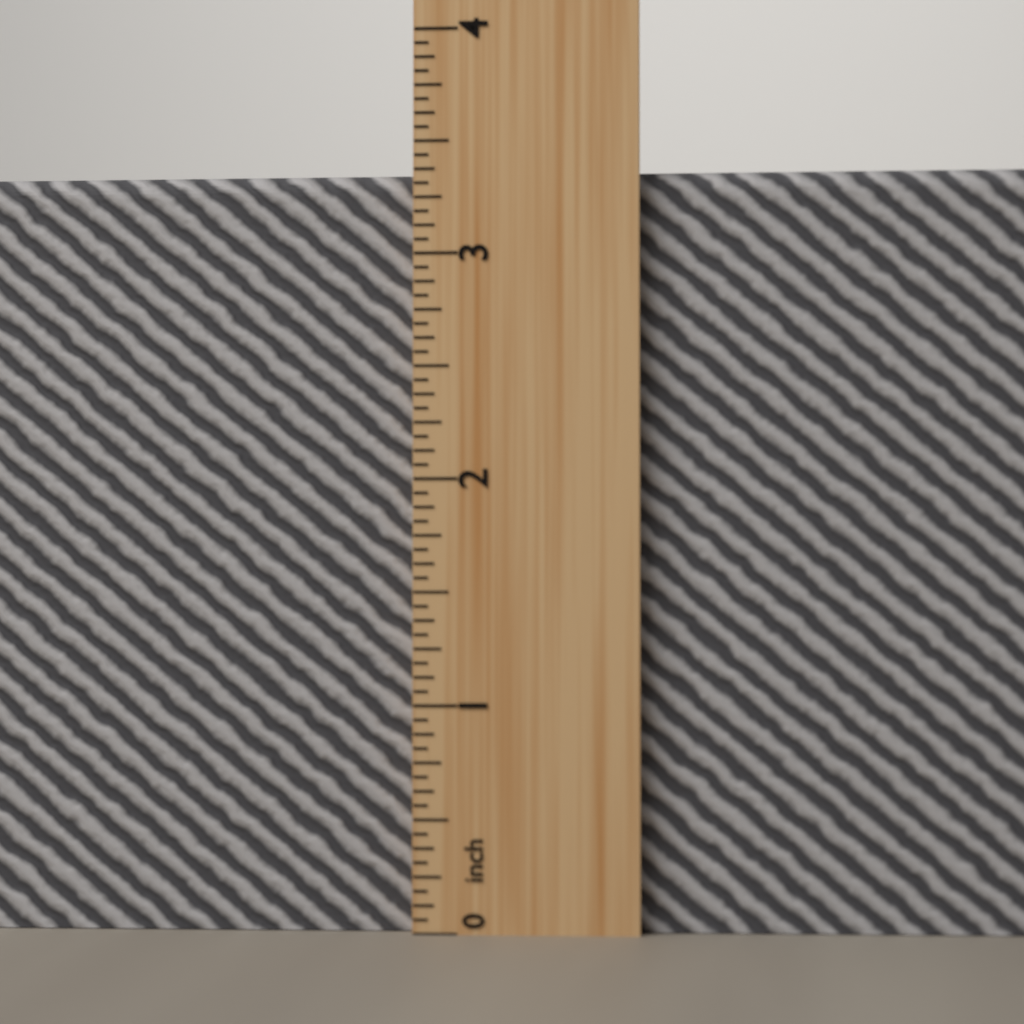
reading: 3.3750 inch
